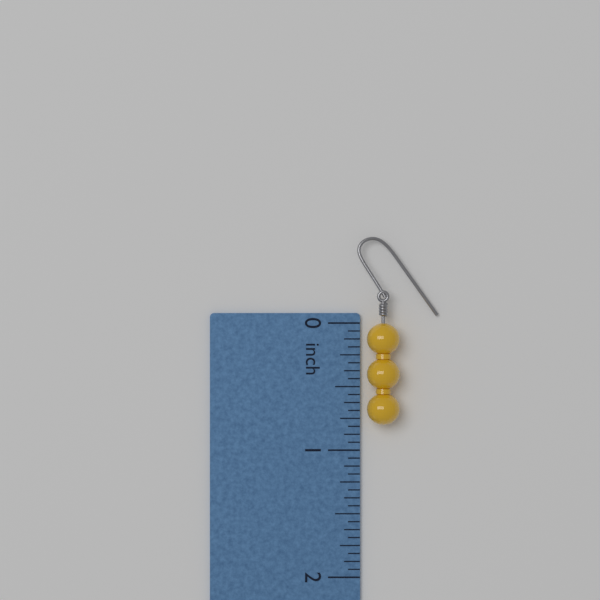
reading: 0.8000 inch
